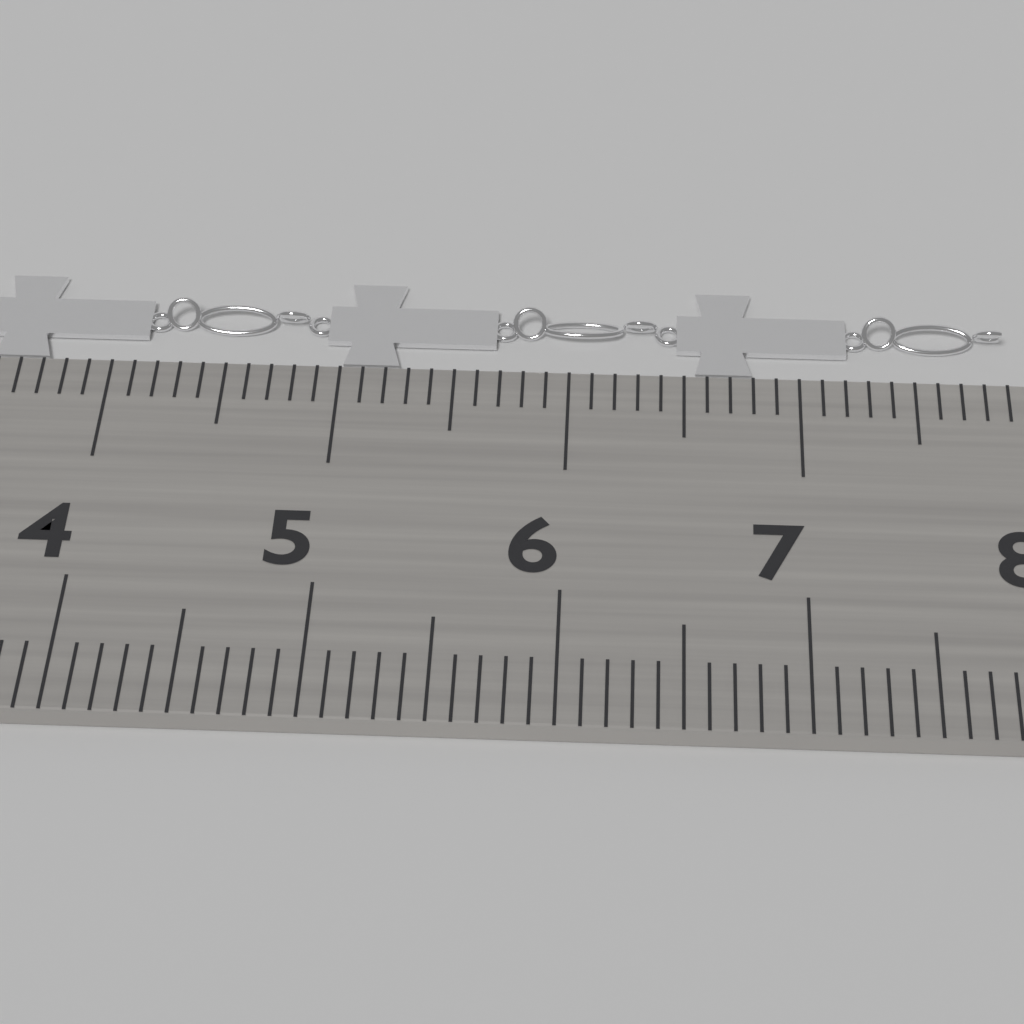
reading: 7.9 cm
